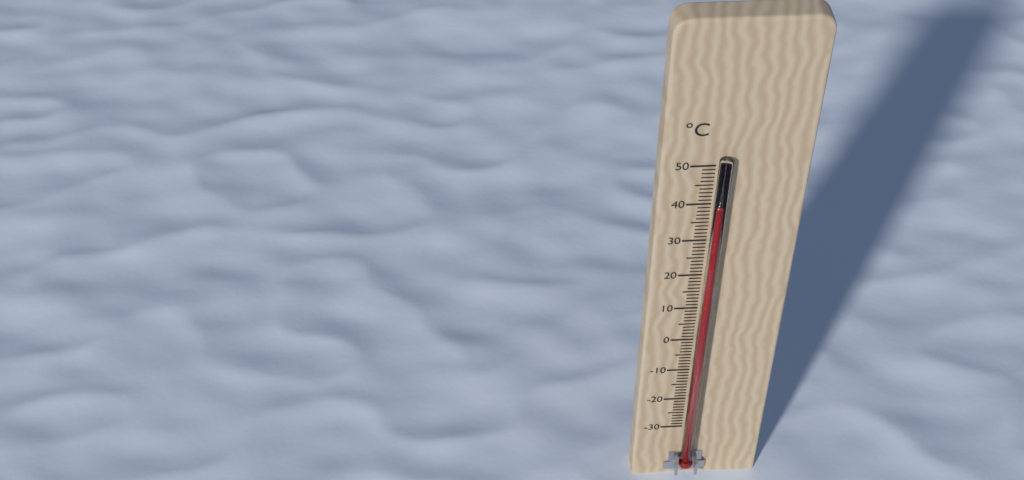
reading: 40 °C
